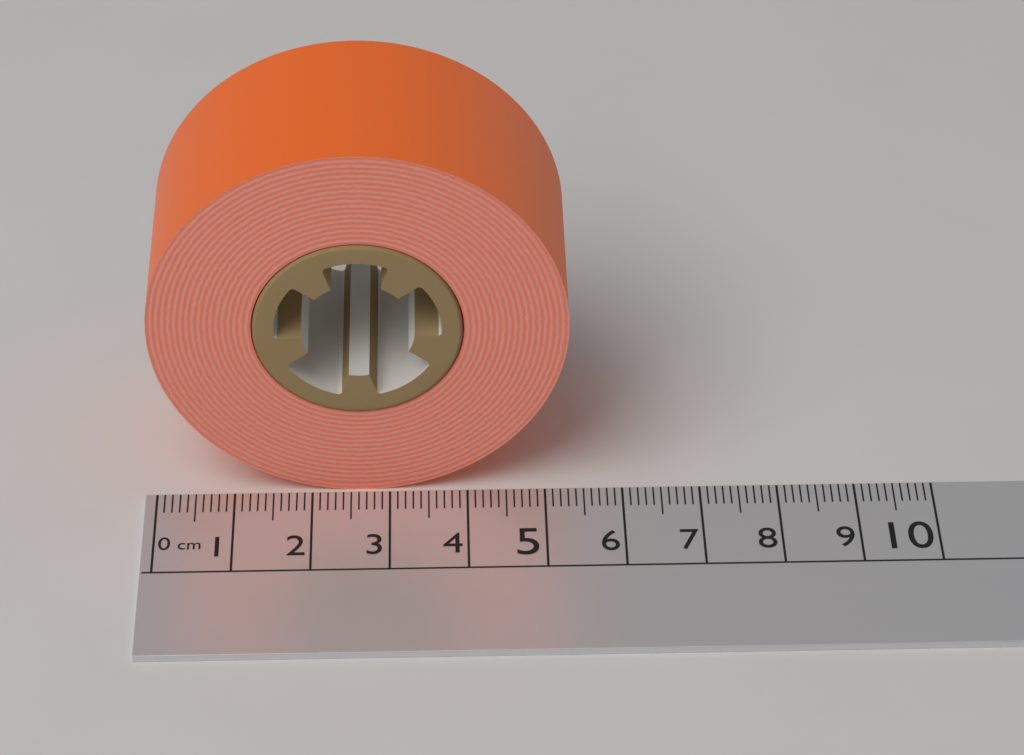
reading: 5.3 cm
